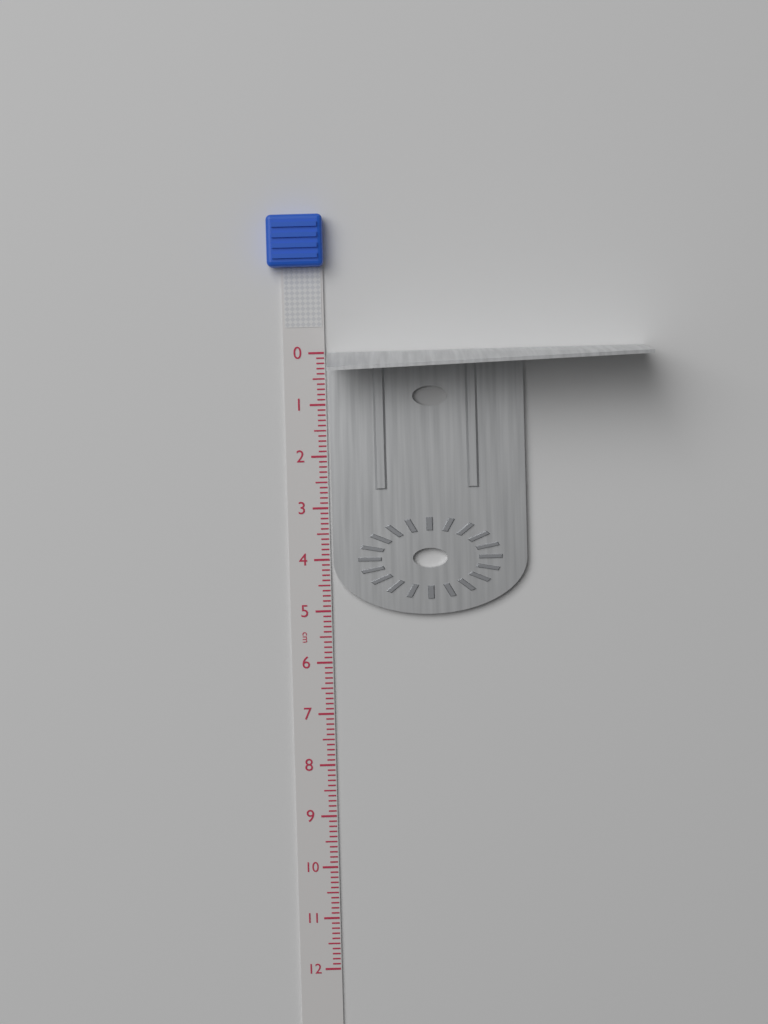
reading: 5.1 cm
